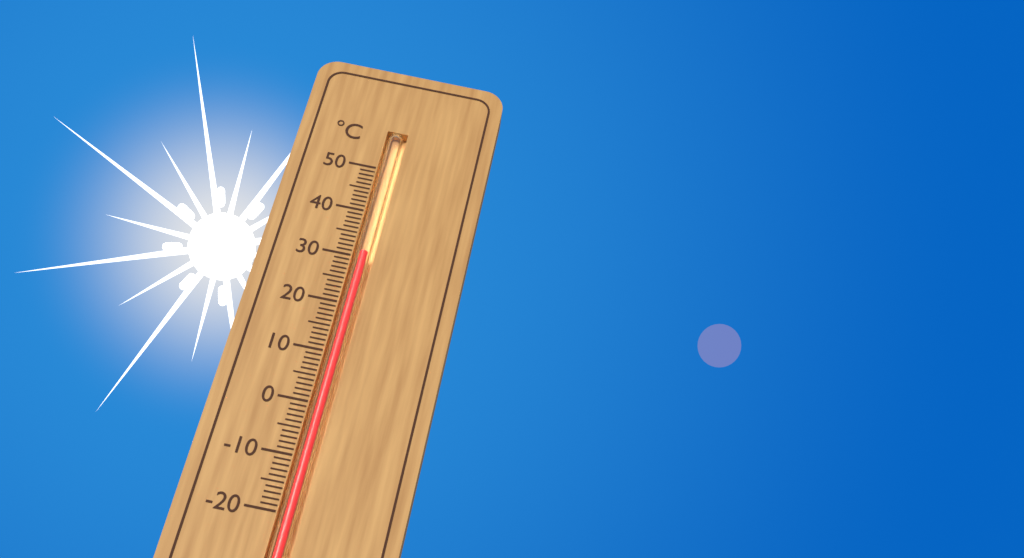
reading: 31 °C
